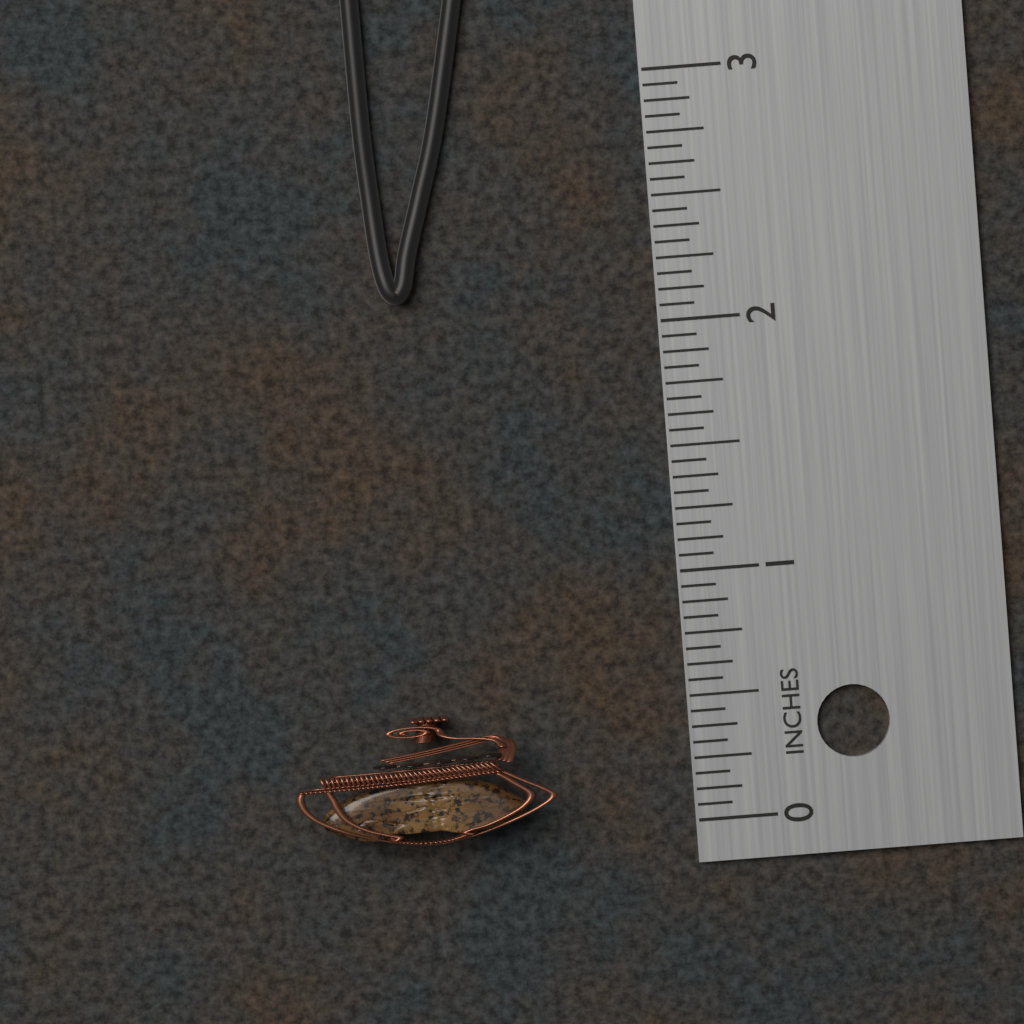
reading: 0.5000 in
